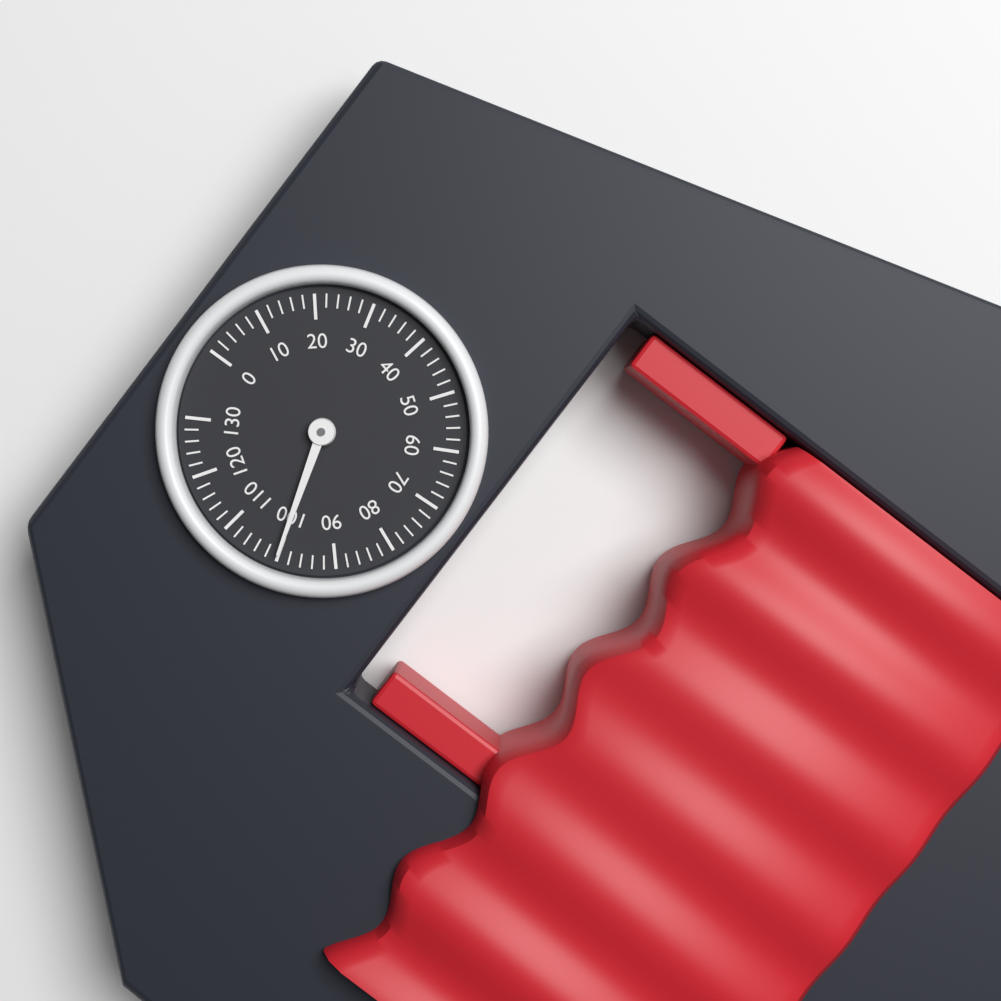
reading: 100 (no unit)
